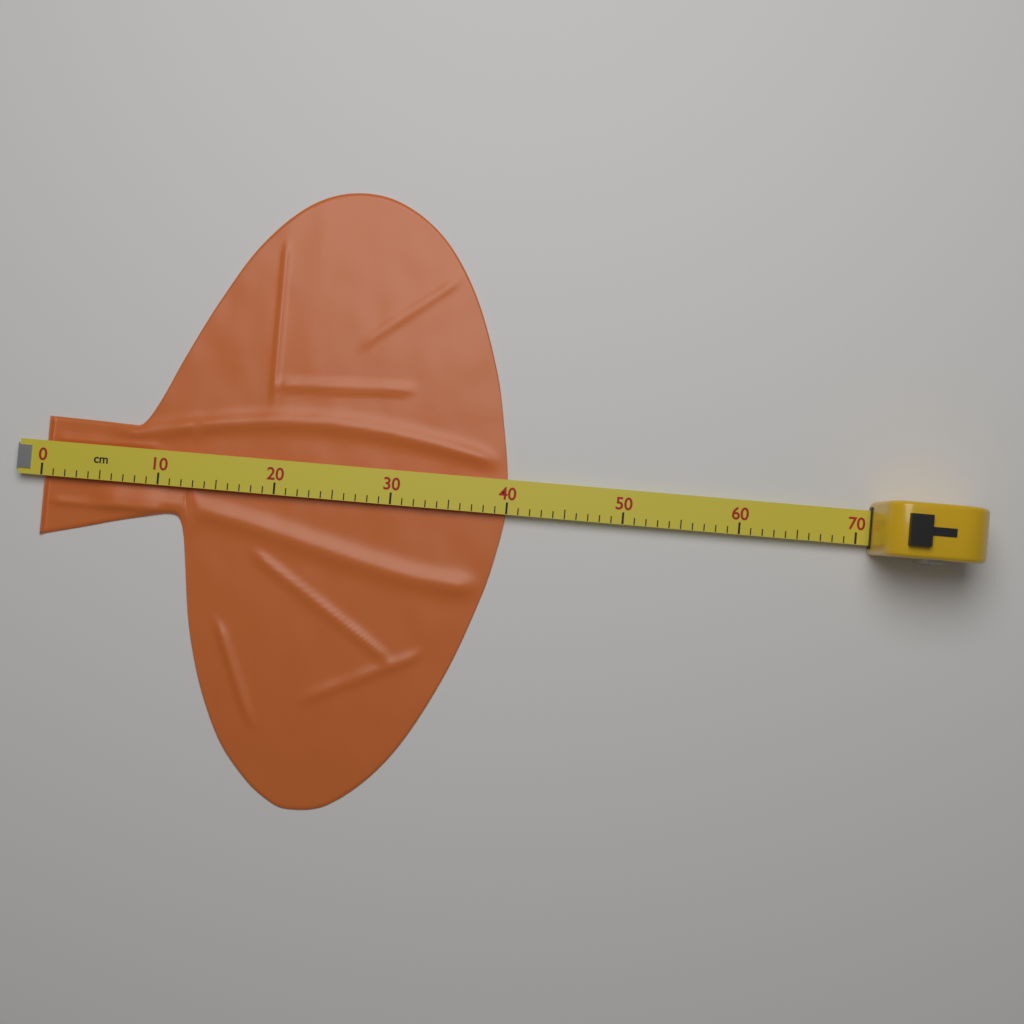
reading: 40 cm
